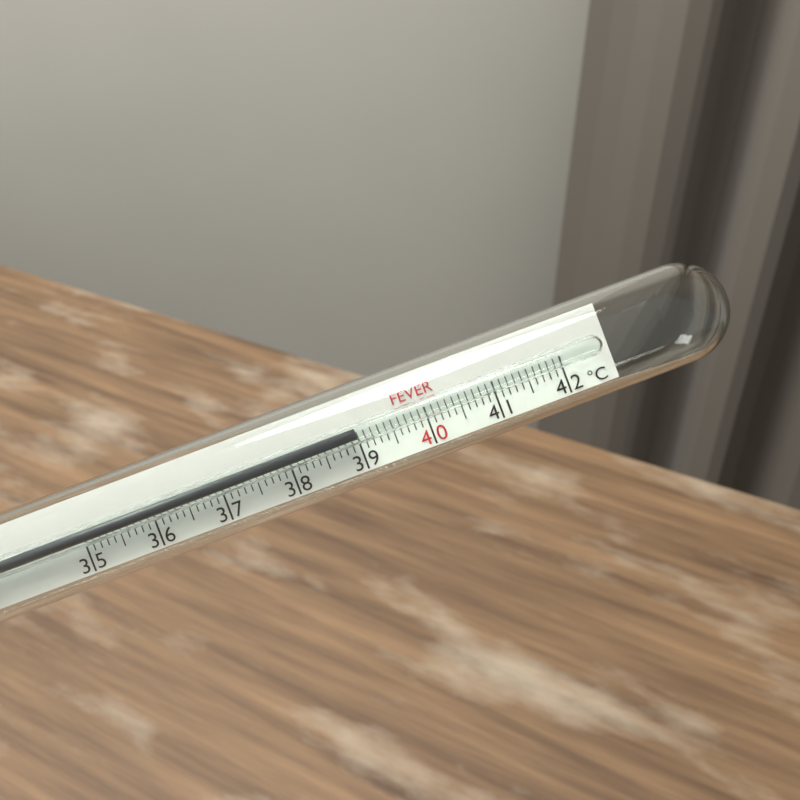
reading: 39.0 °C
